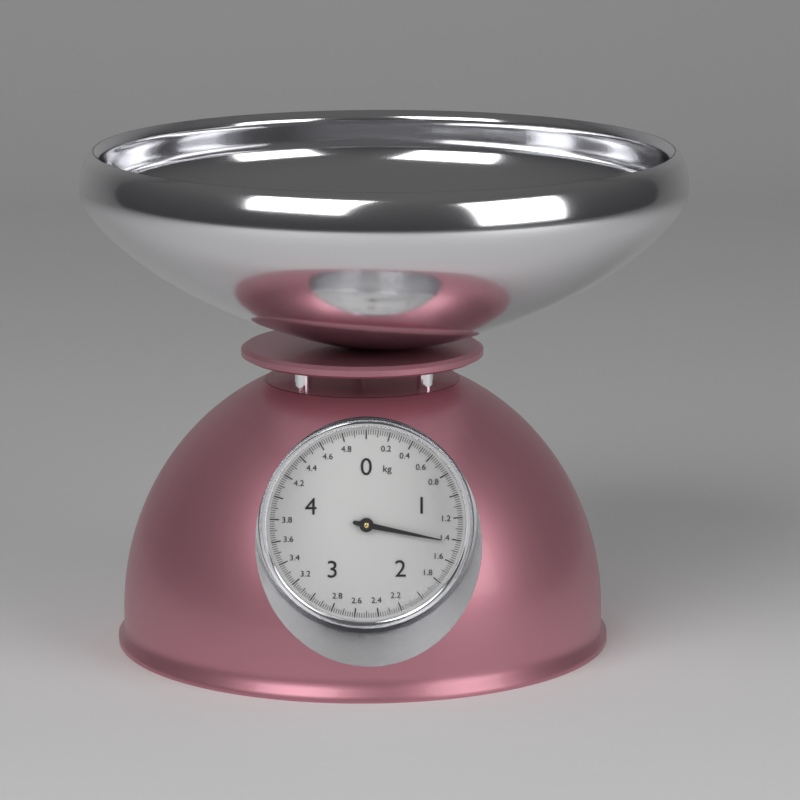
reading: 1.42 kg
